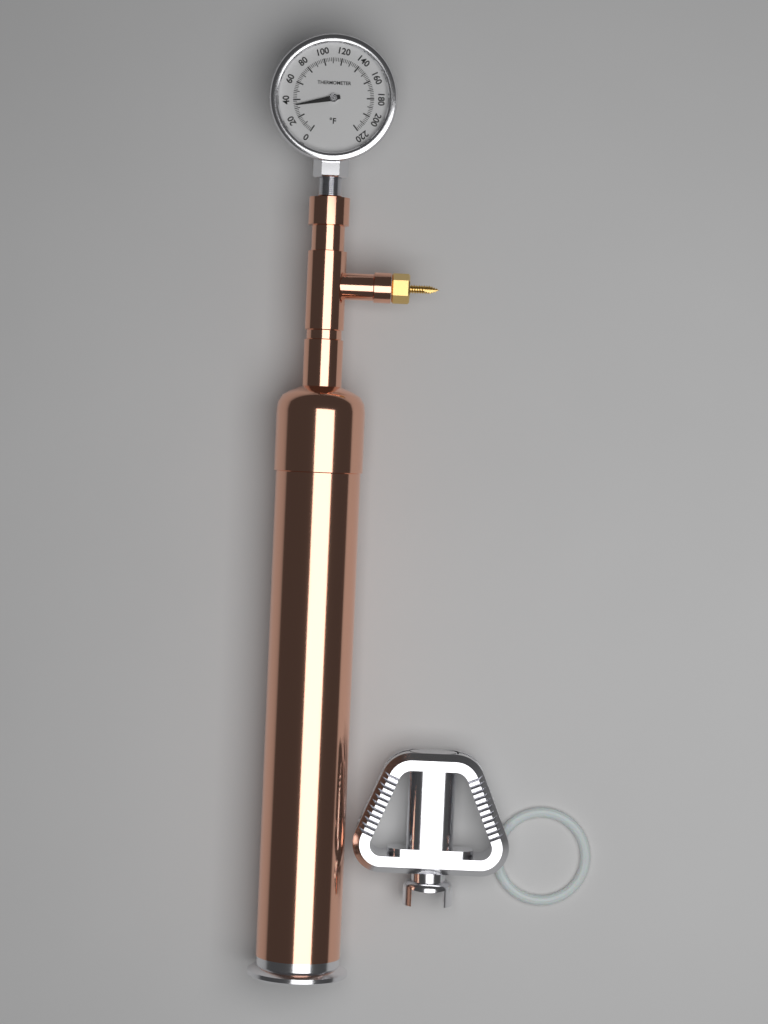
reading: 34 °F
